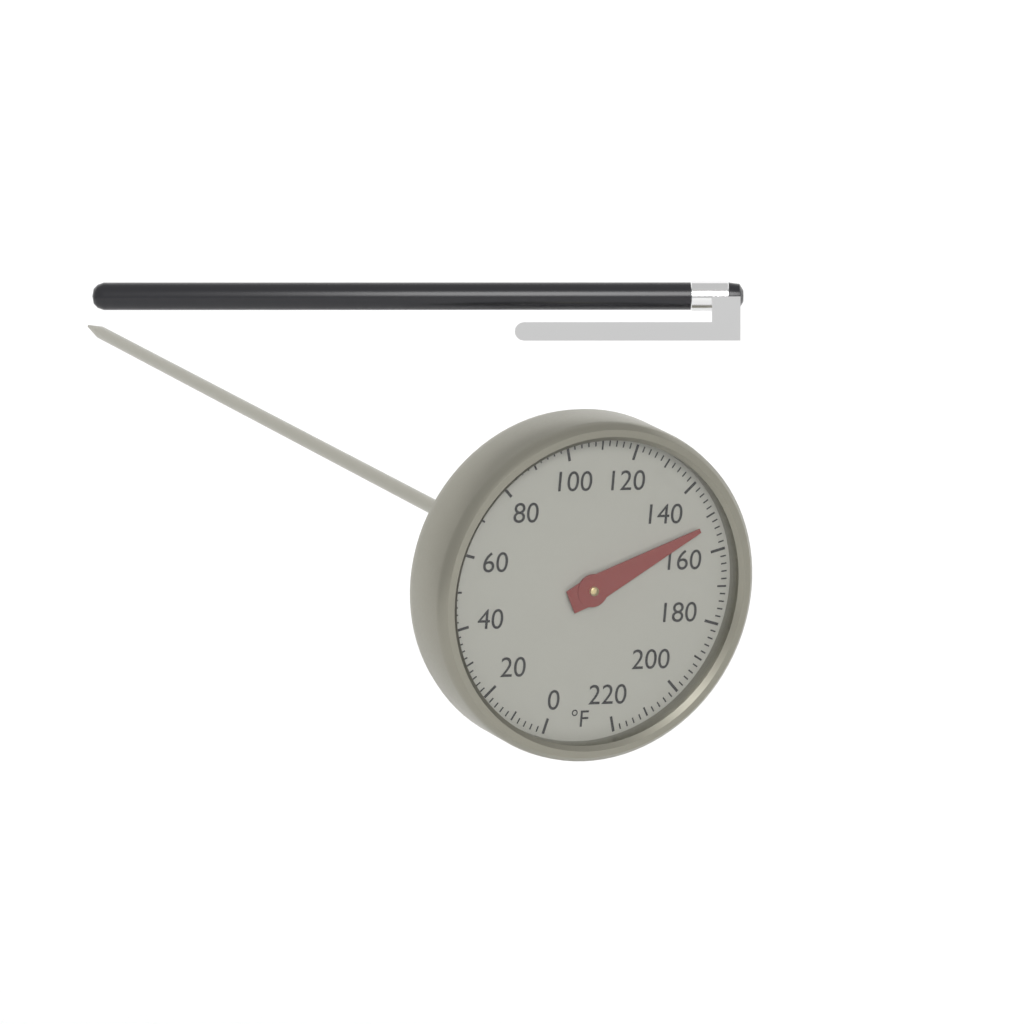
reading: 152 °F
